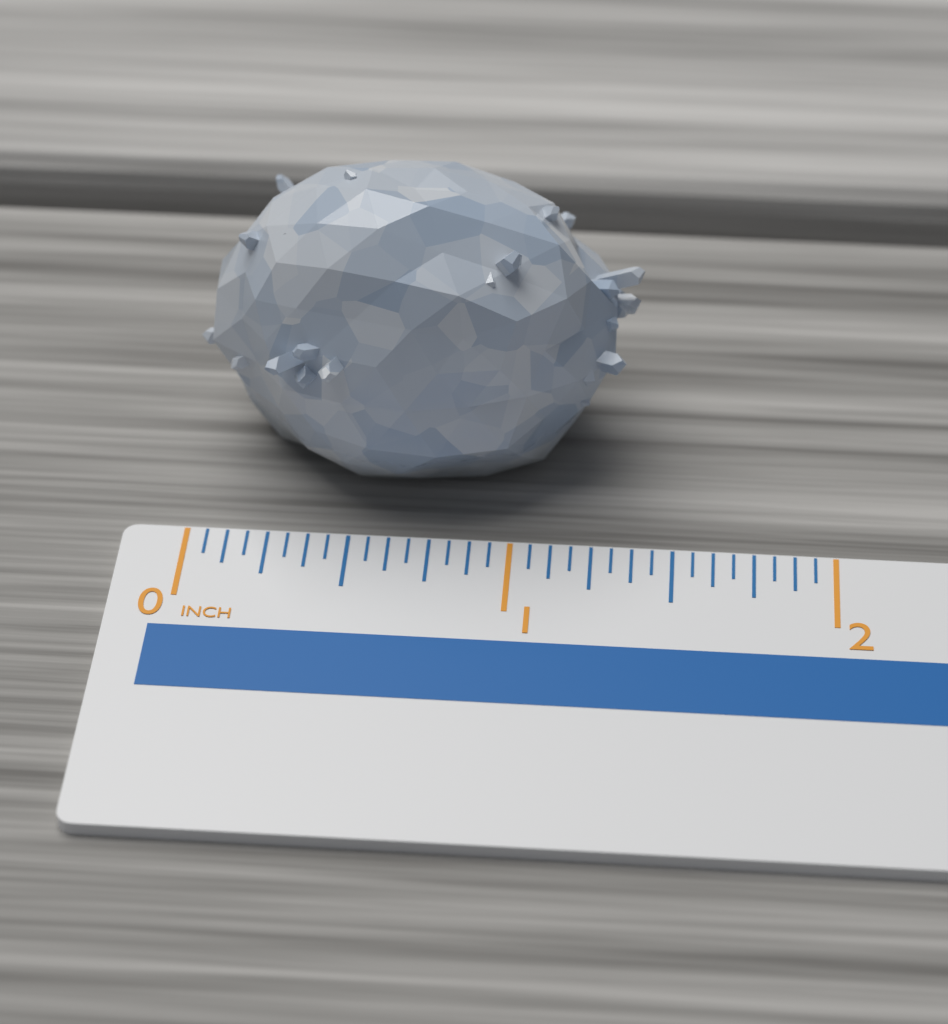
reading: 1.3750 inch
